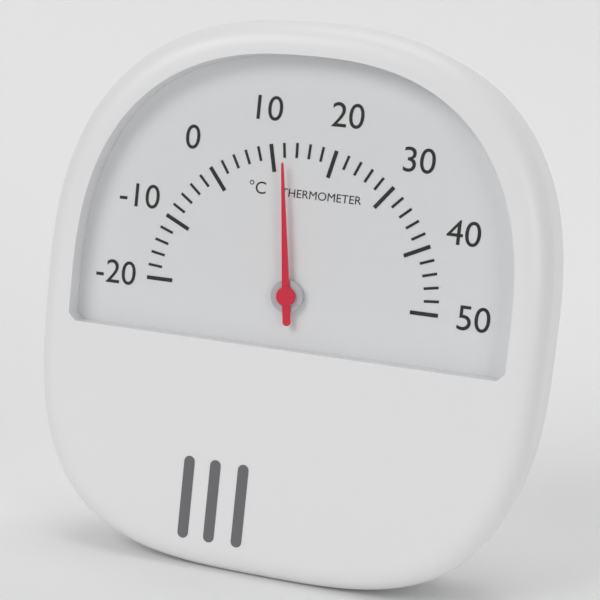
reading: 12 °C
